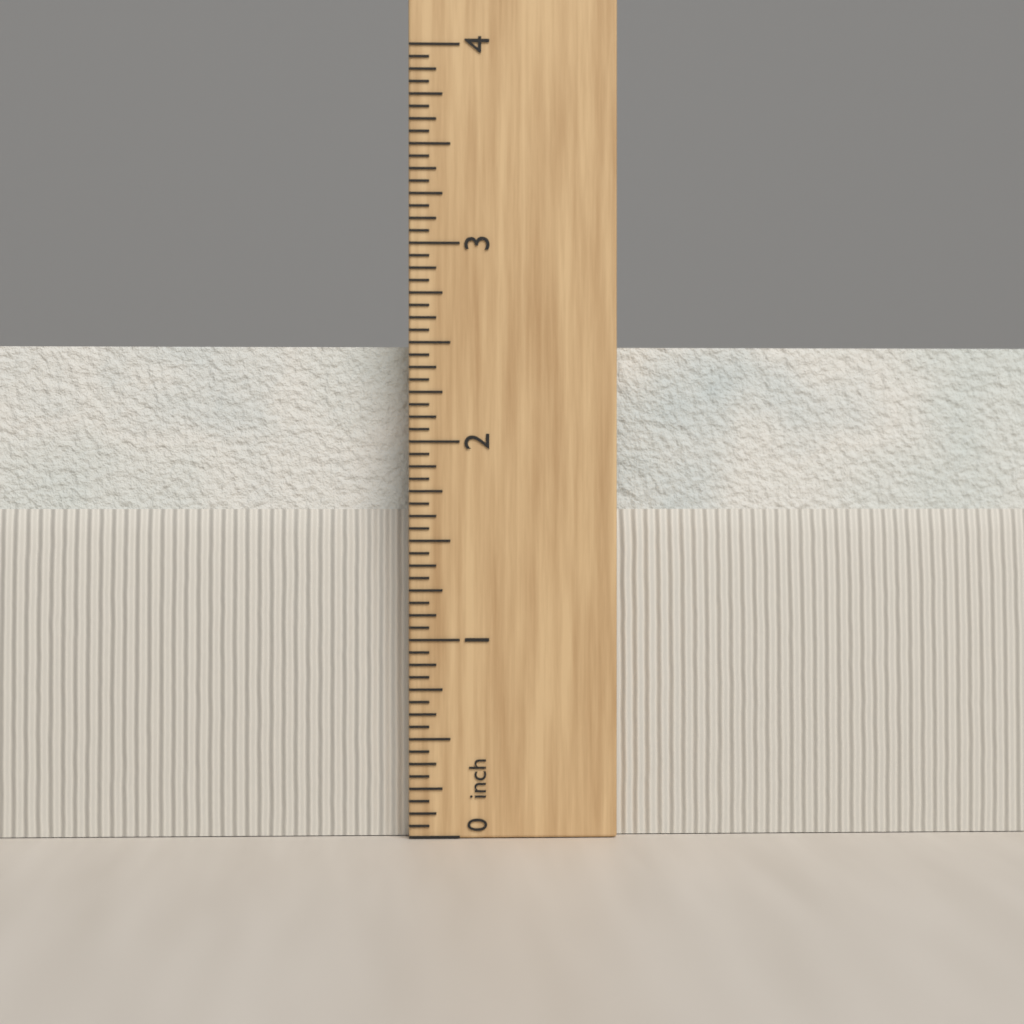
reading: 2.5000 in
